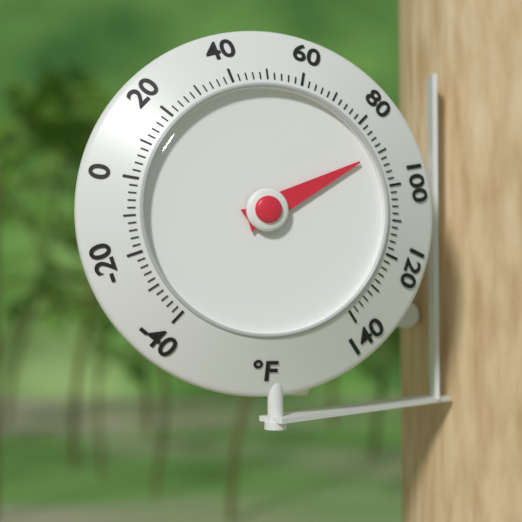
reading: 90 °F
